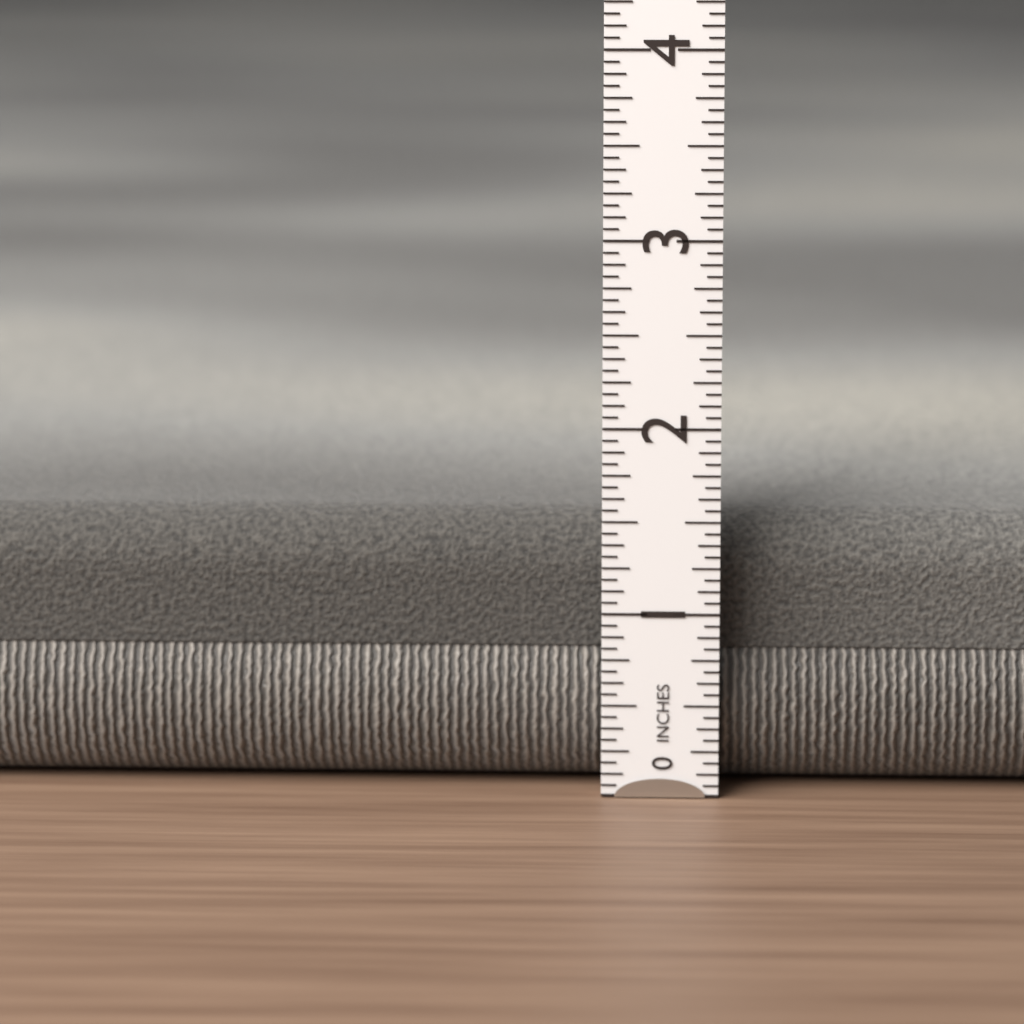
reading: 1.5000 in
